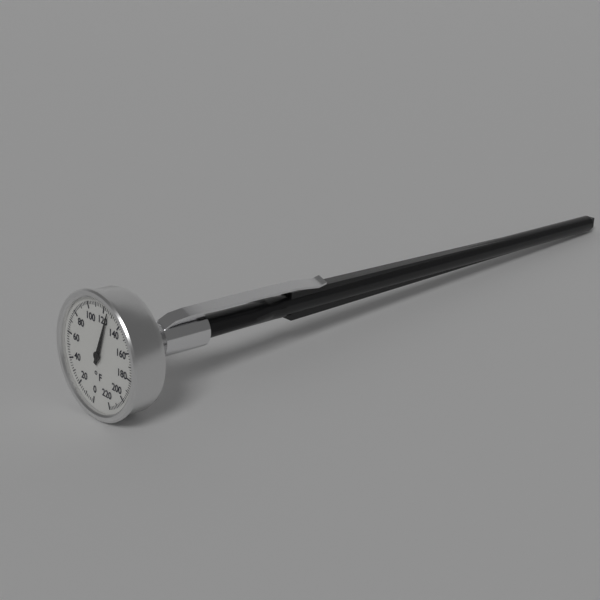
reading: 126 °F
